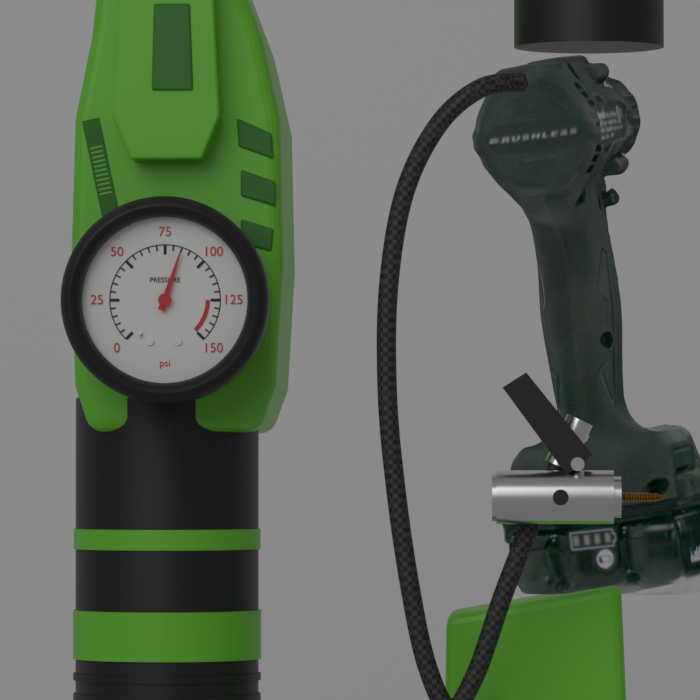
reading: 85 psi
